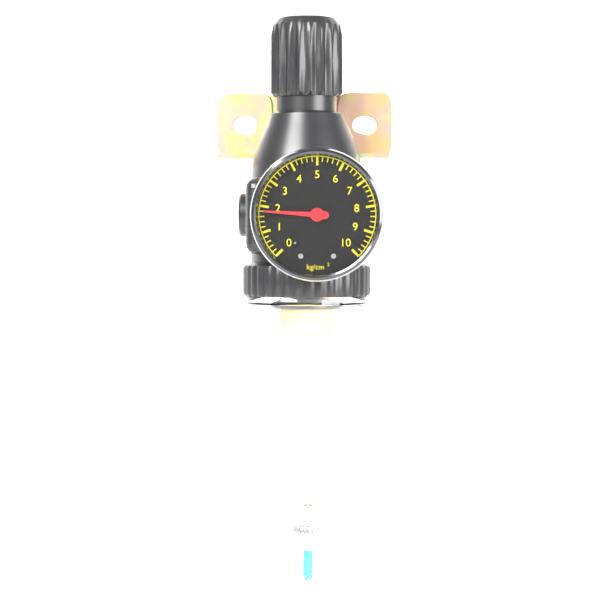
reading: 1.8 kg/cm²
